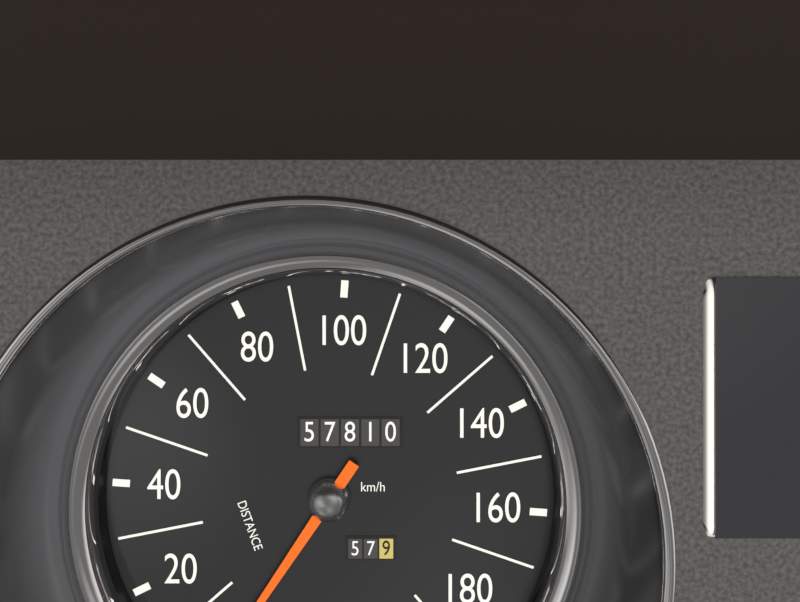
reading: 0 km/h
